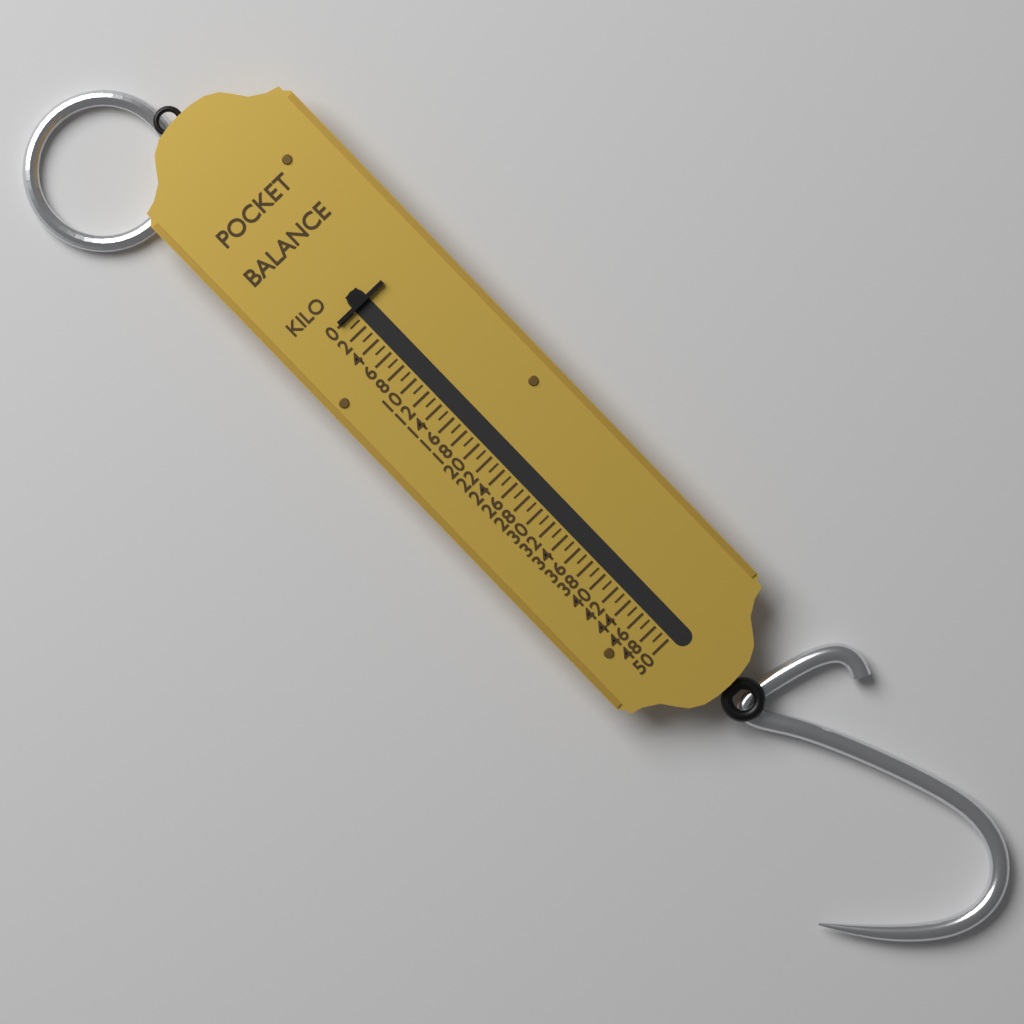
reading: 0 kg
